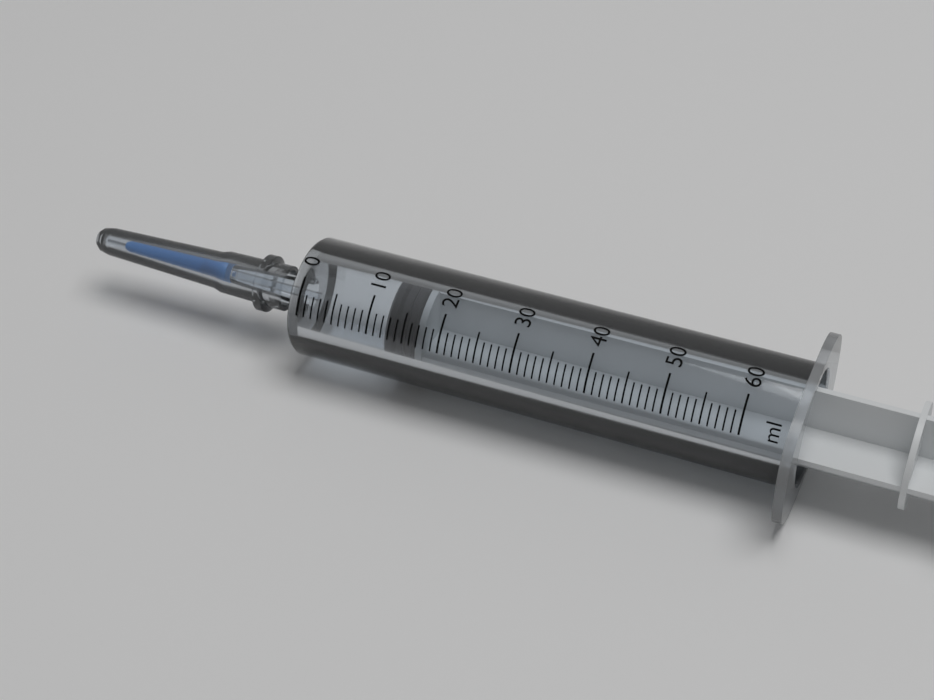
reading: 12 ml
